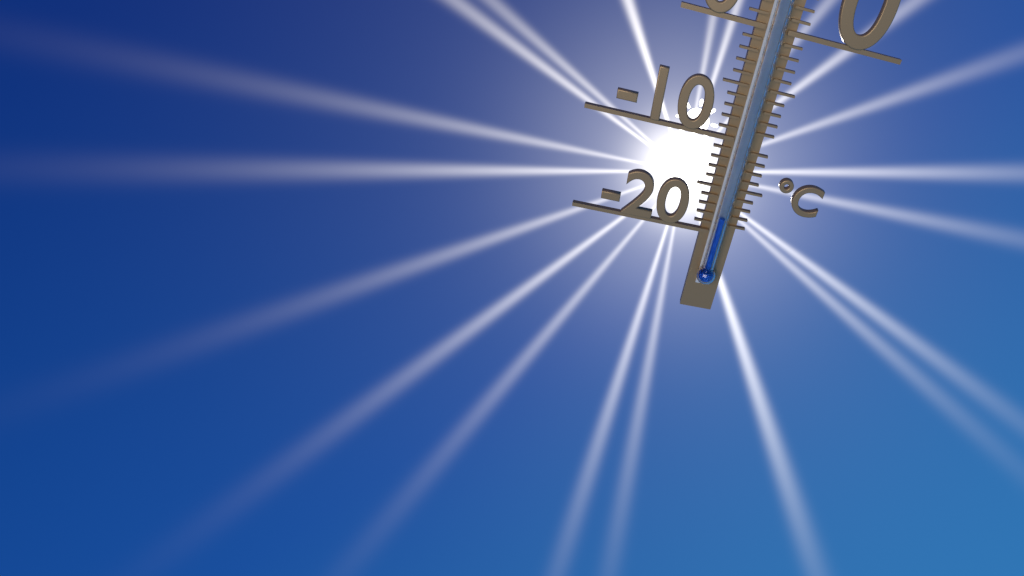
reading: -18 °C
